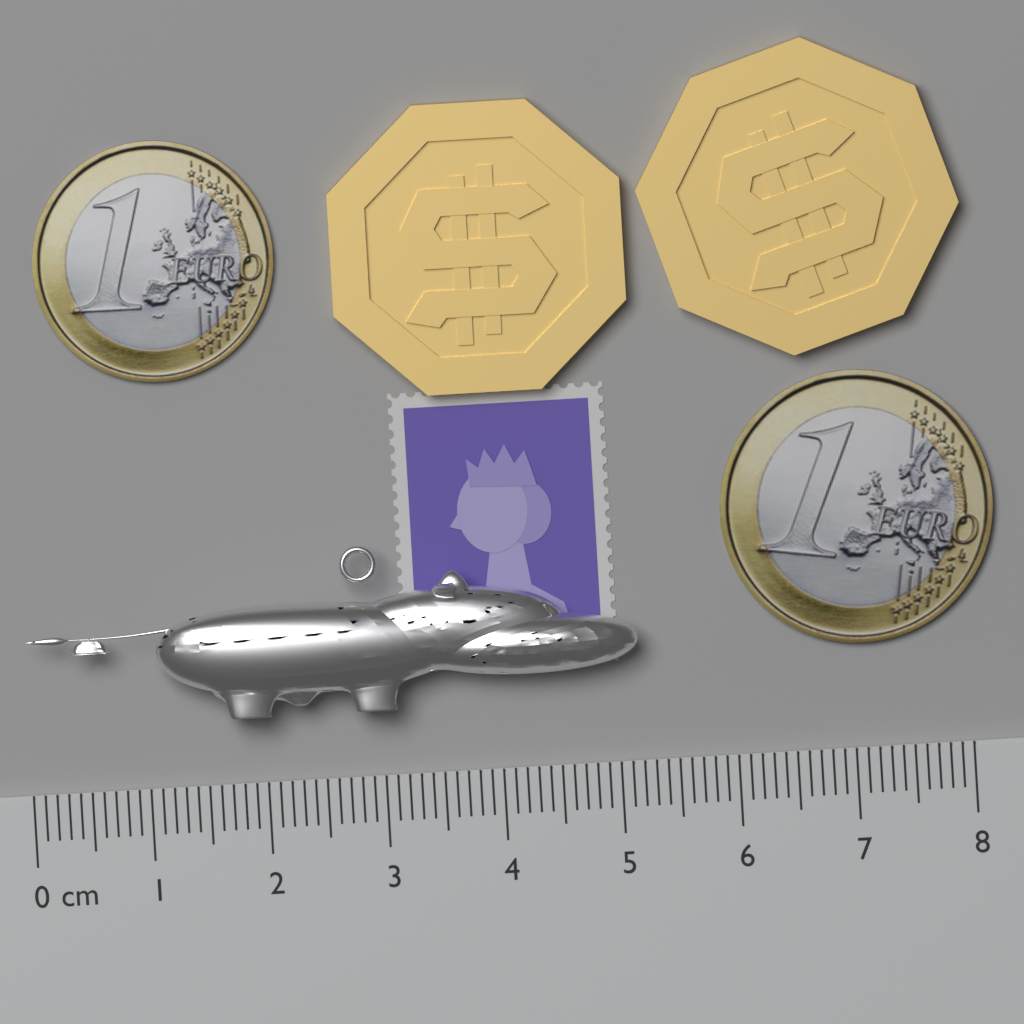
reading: 5.2 cm
